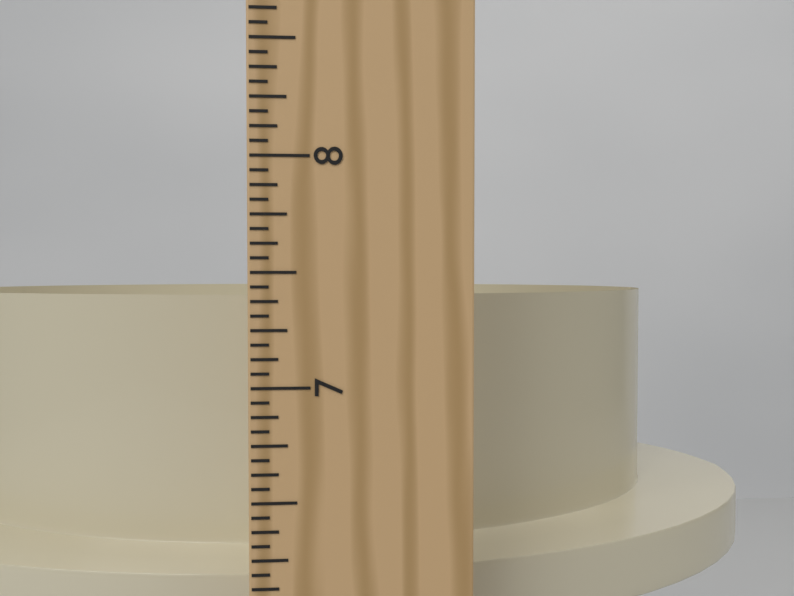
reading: 7.3750 in
